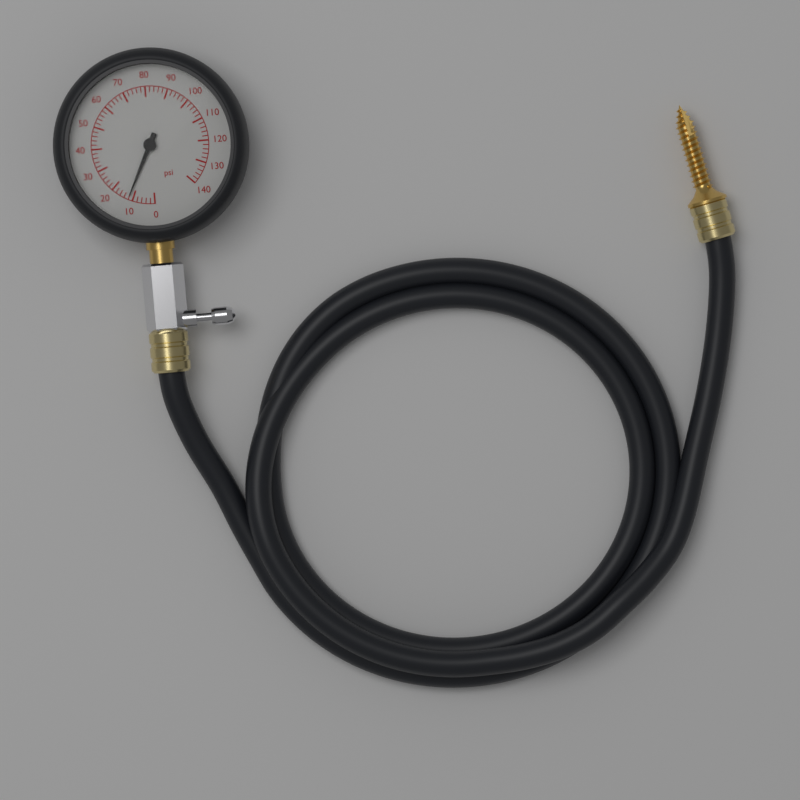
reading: 12 psi
